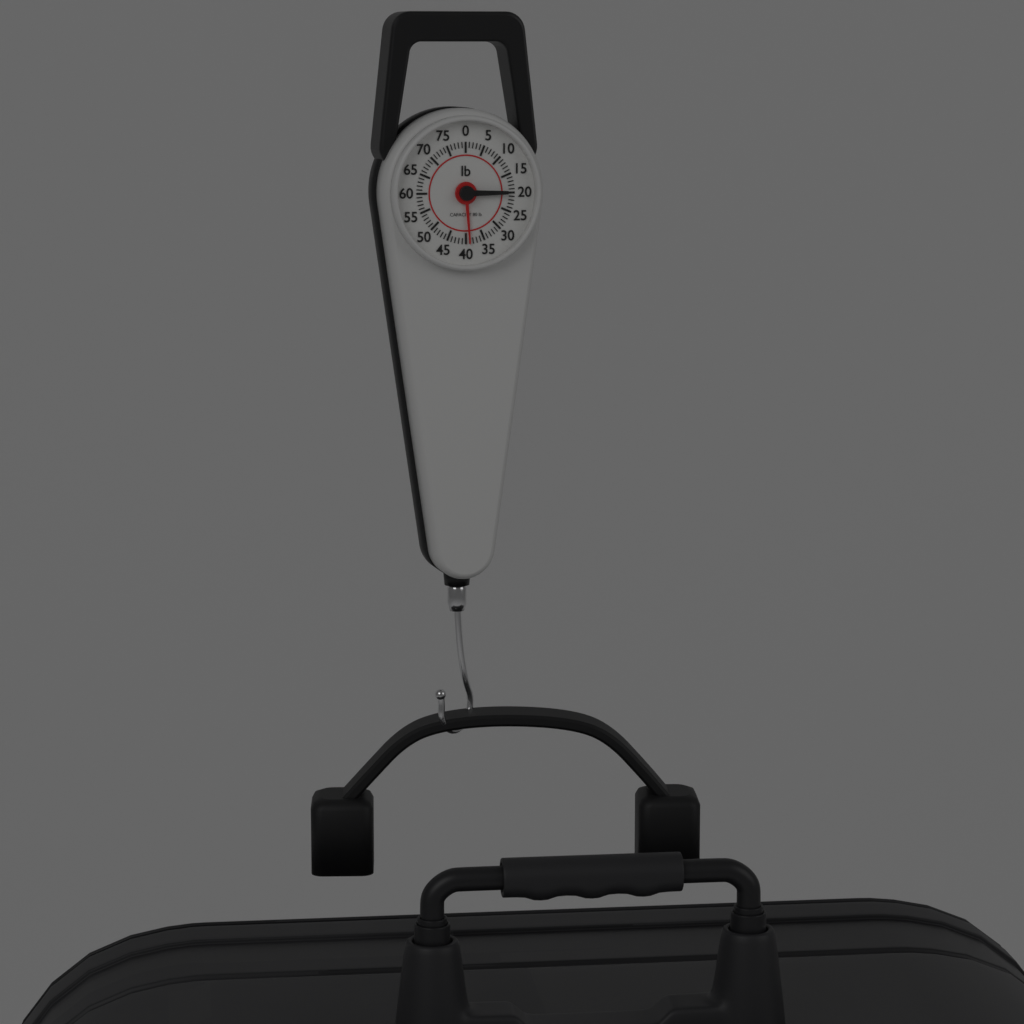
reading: 39 lb
